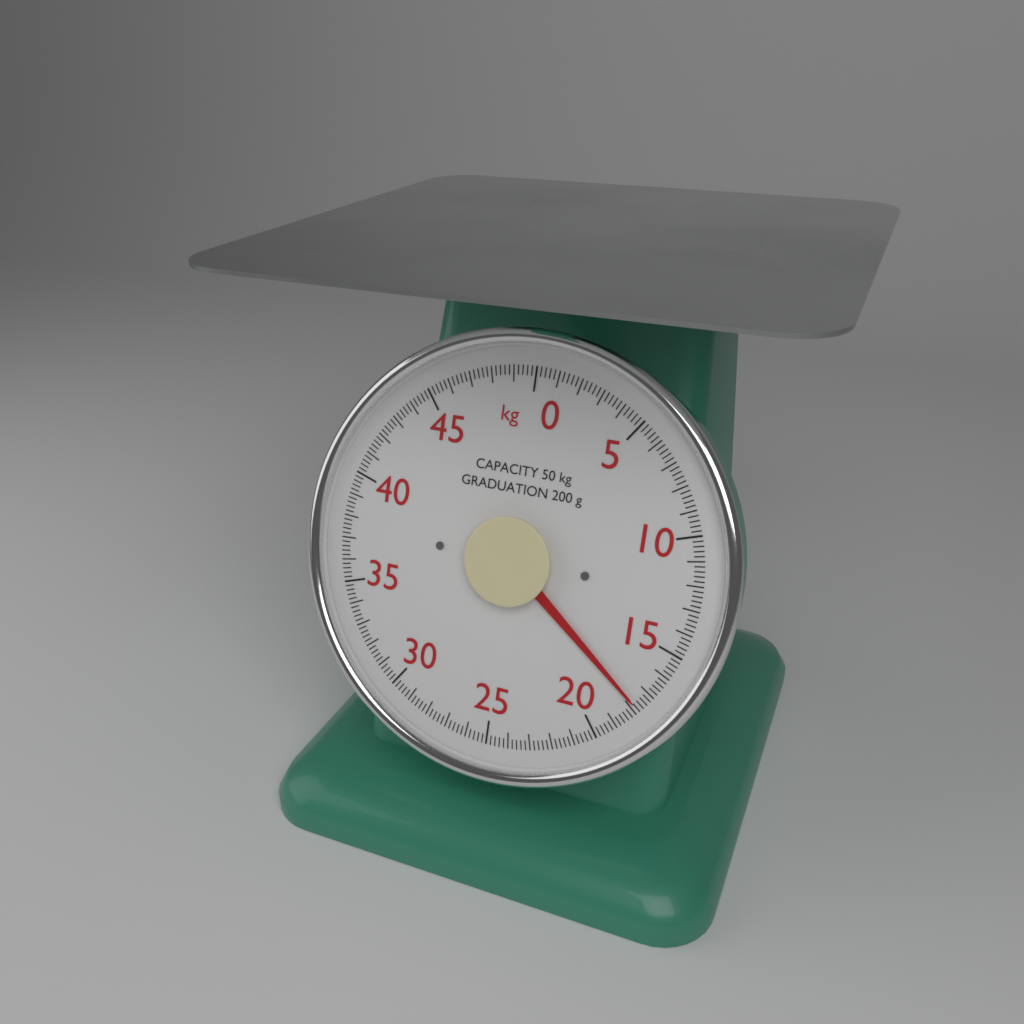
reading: 17.8 kg
